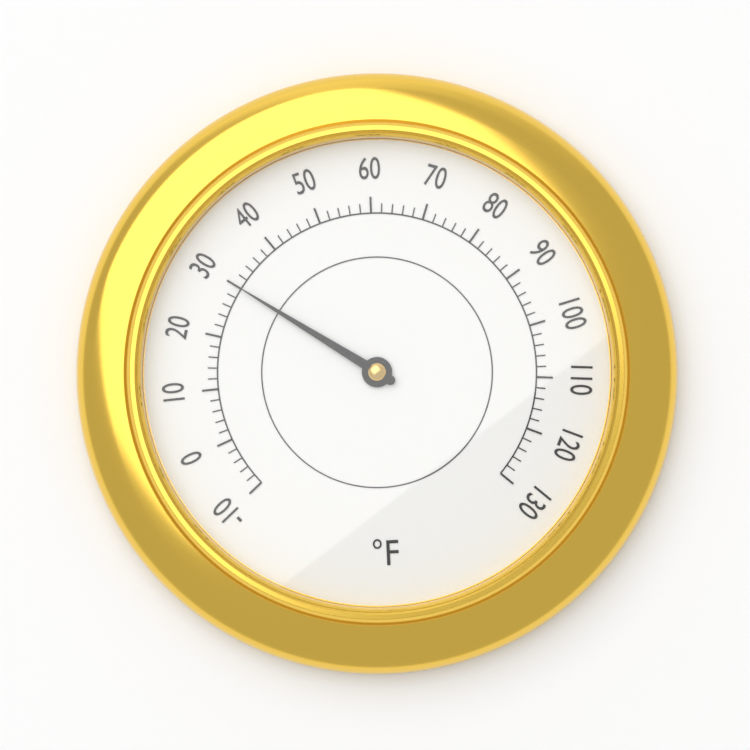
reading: 30 °F
